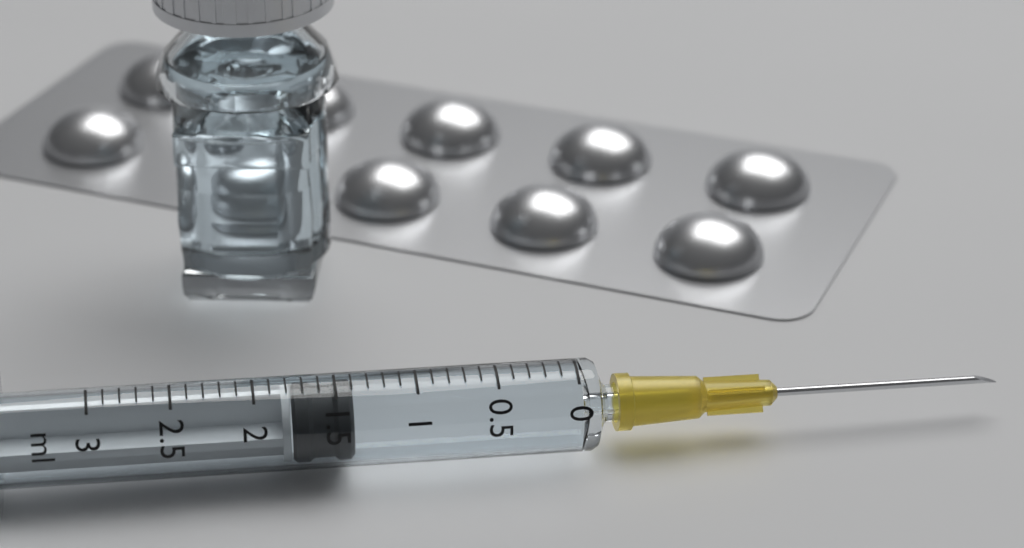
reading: 1.4 ml
